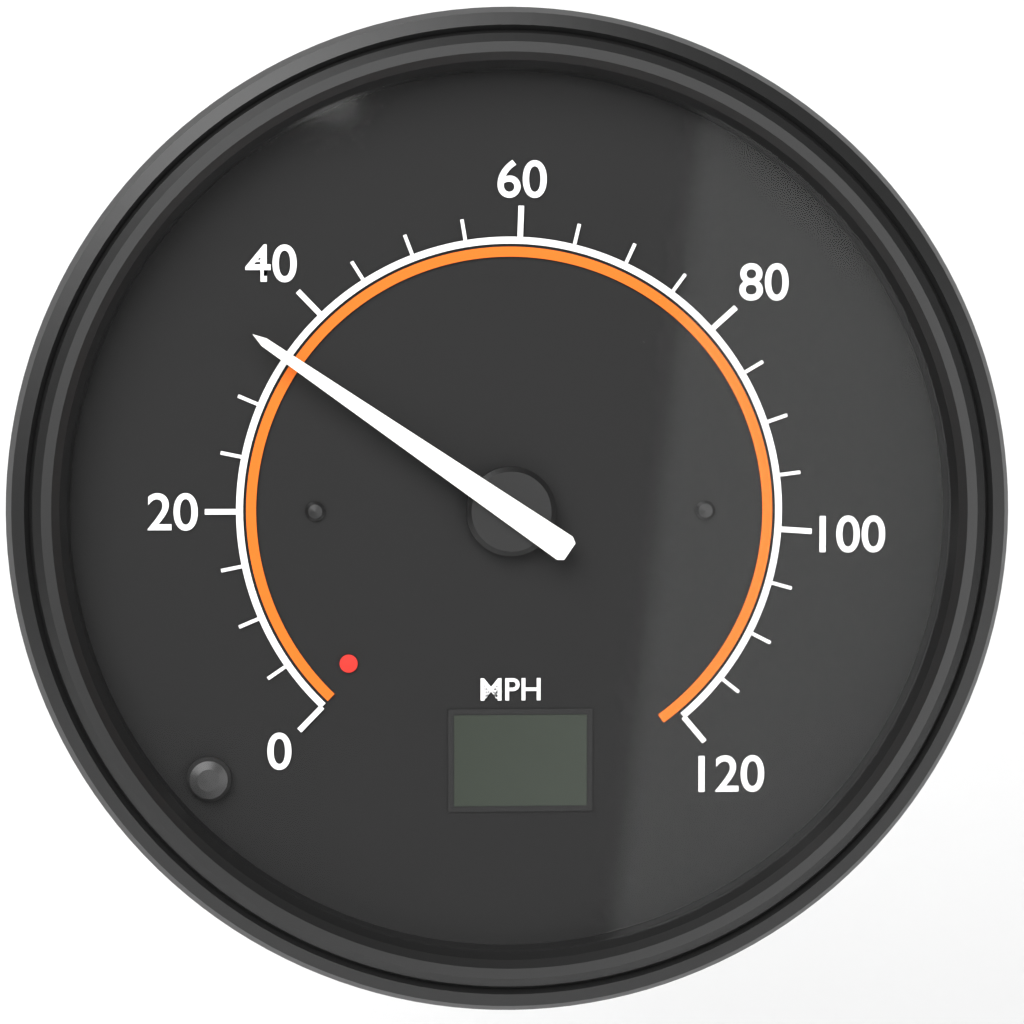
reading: 35 MPH
